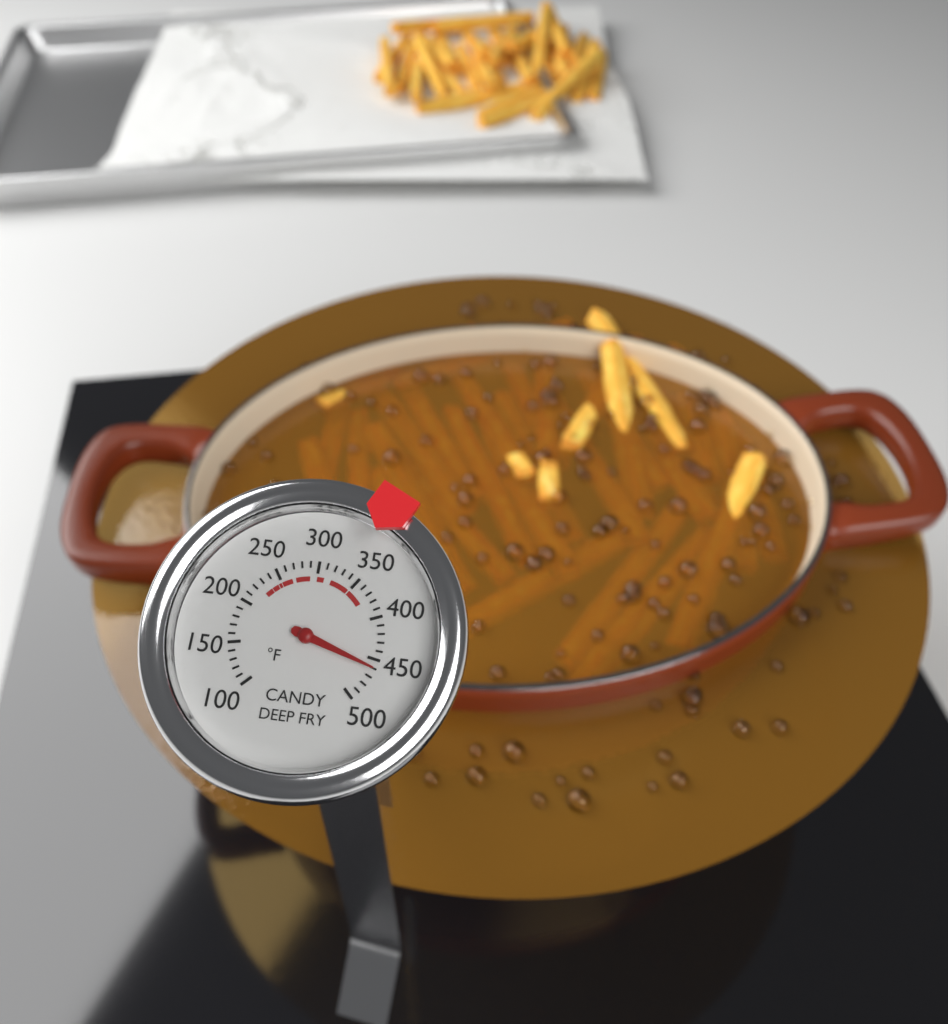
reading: 460 °F
